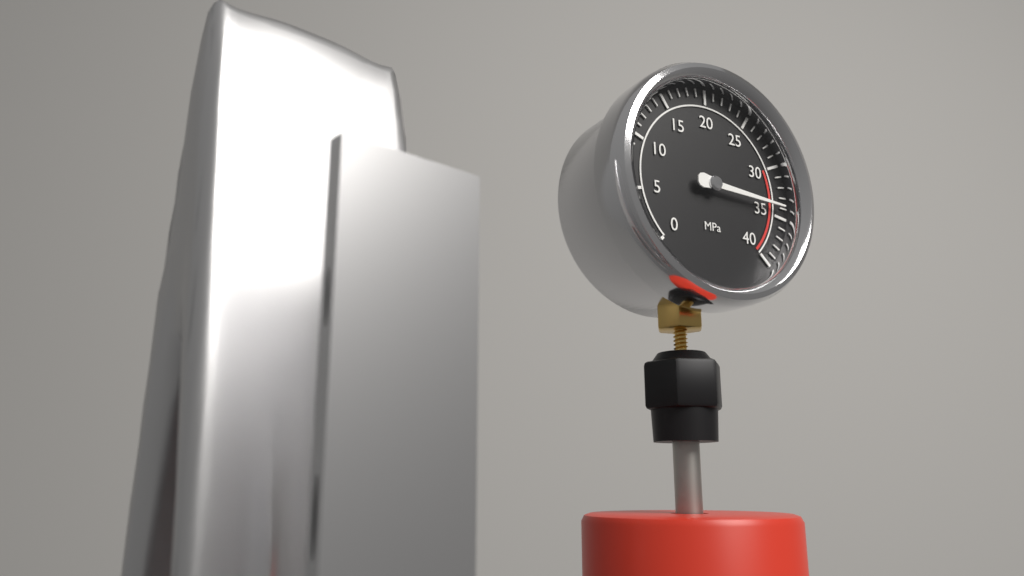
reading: 34 MPa
